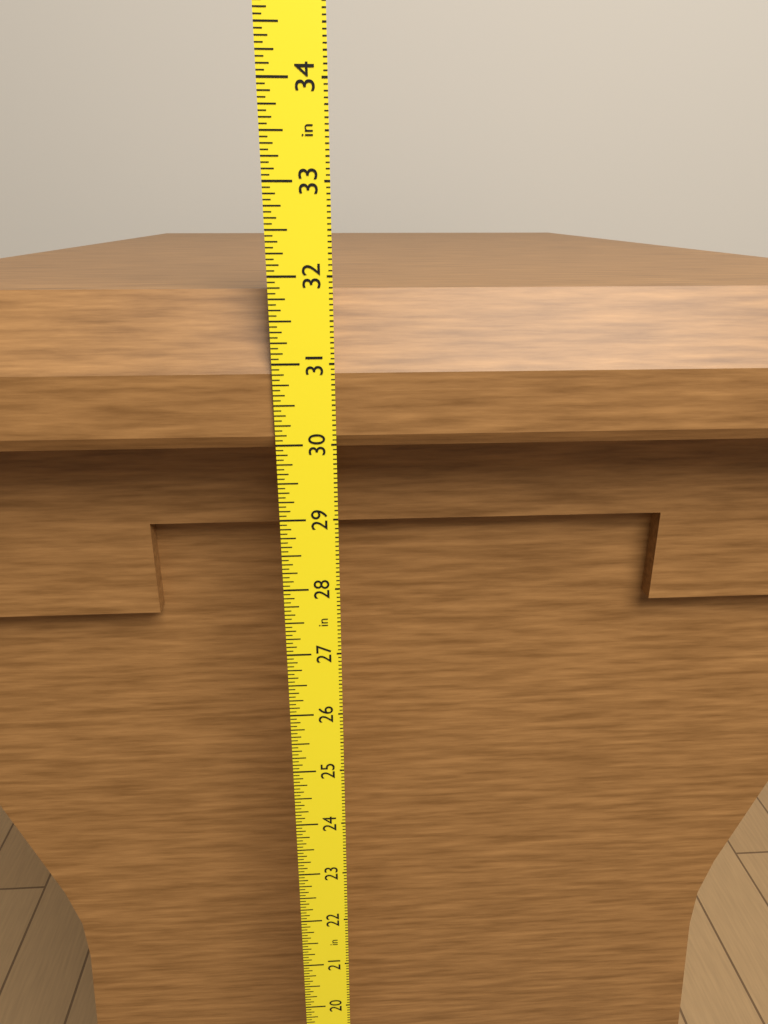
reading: 31.8125 in
